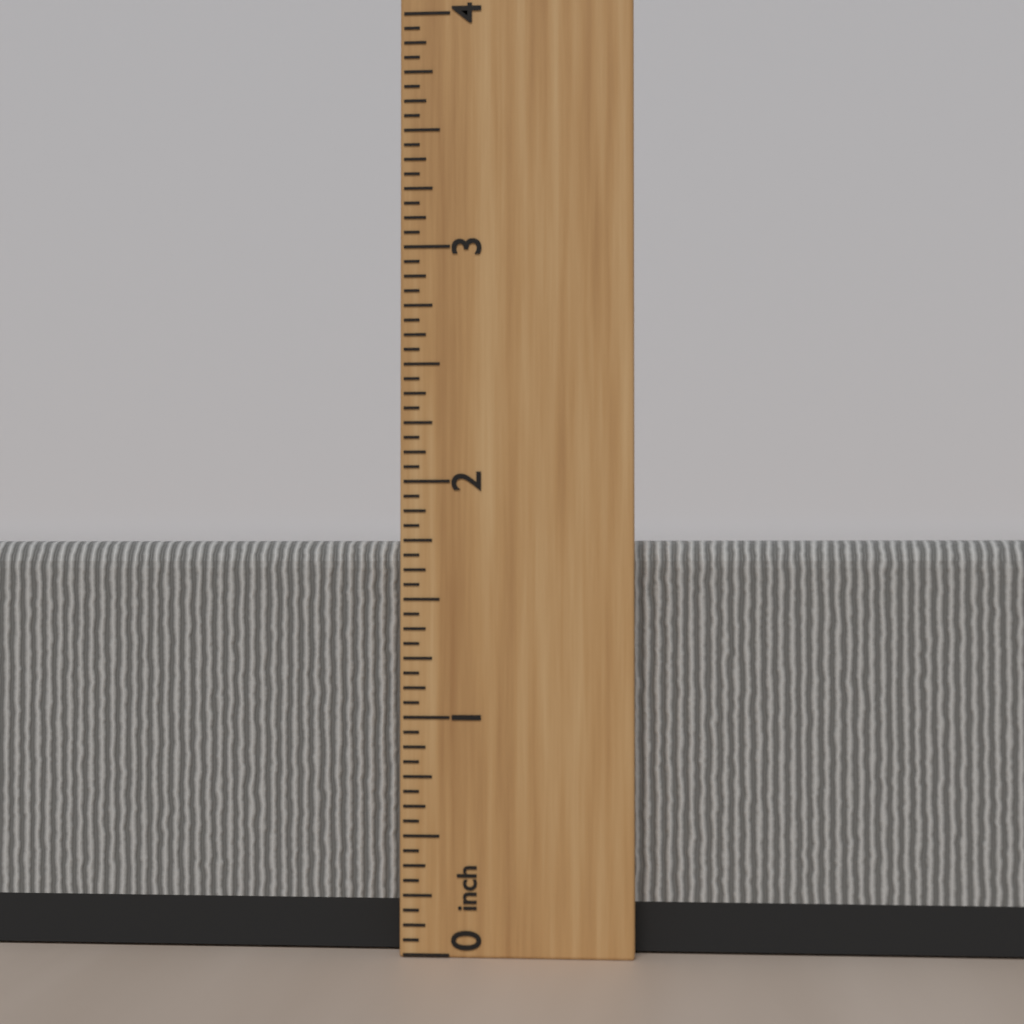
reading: 1.7500 inch
